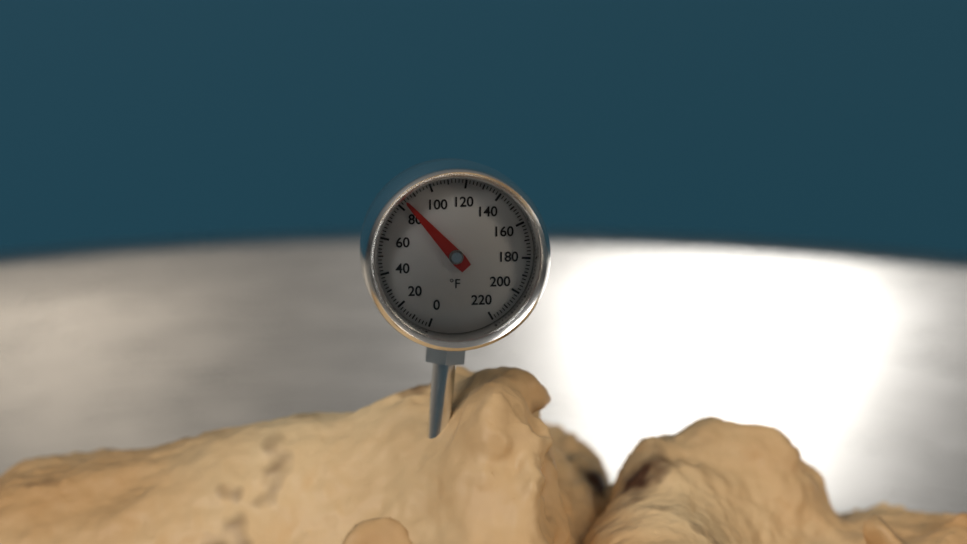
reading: 84 °F
